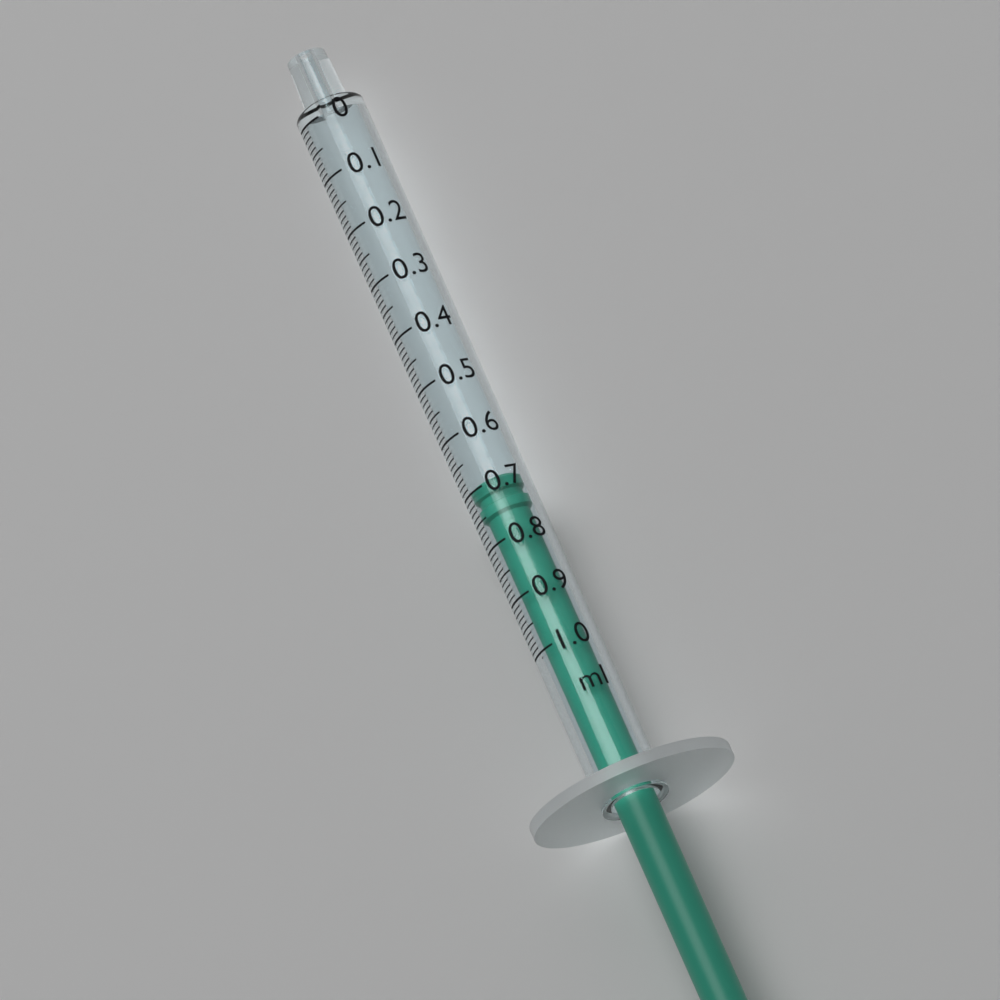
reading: 0.69 ml
